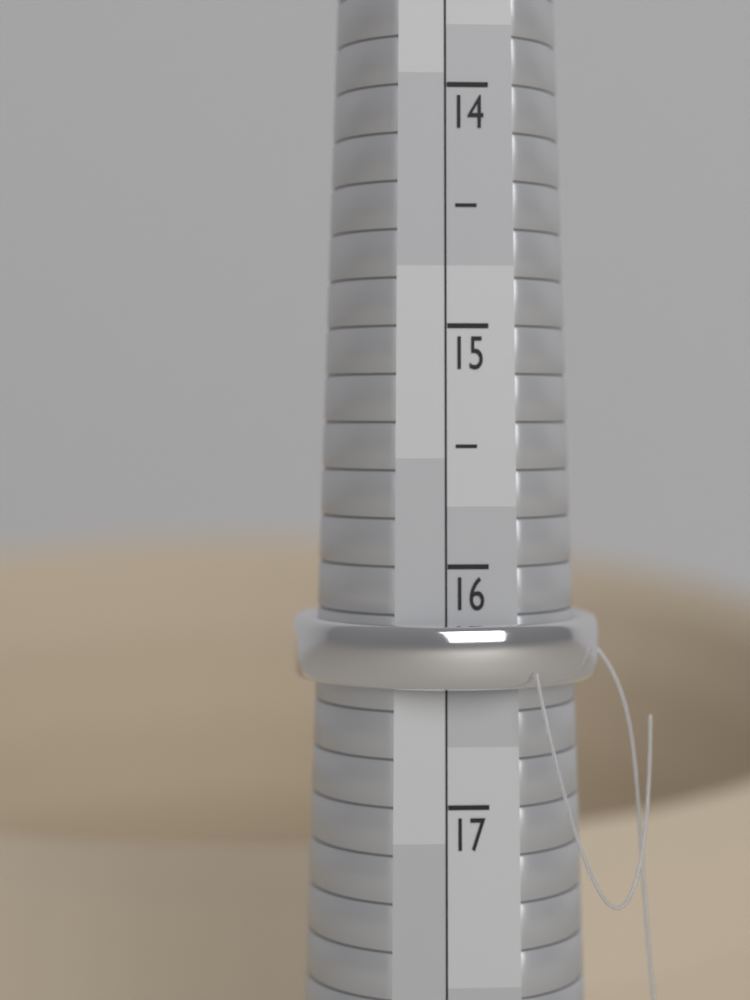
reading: 16.5 (no unit)
